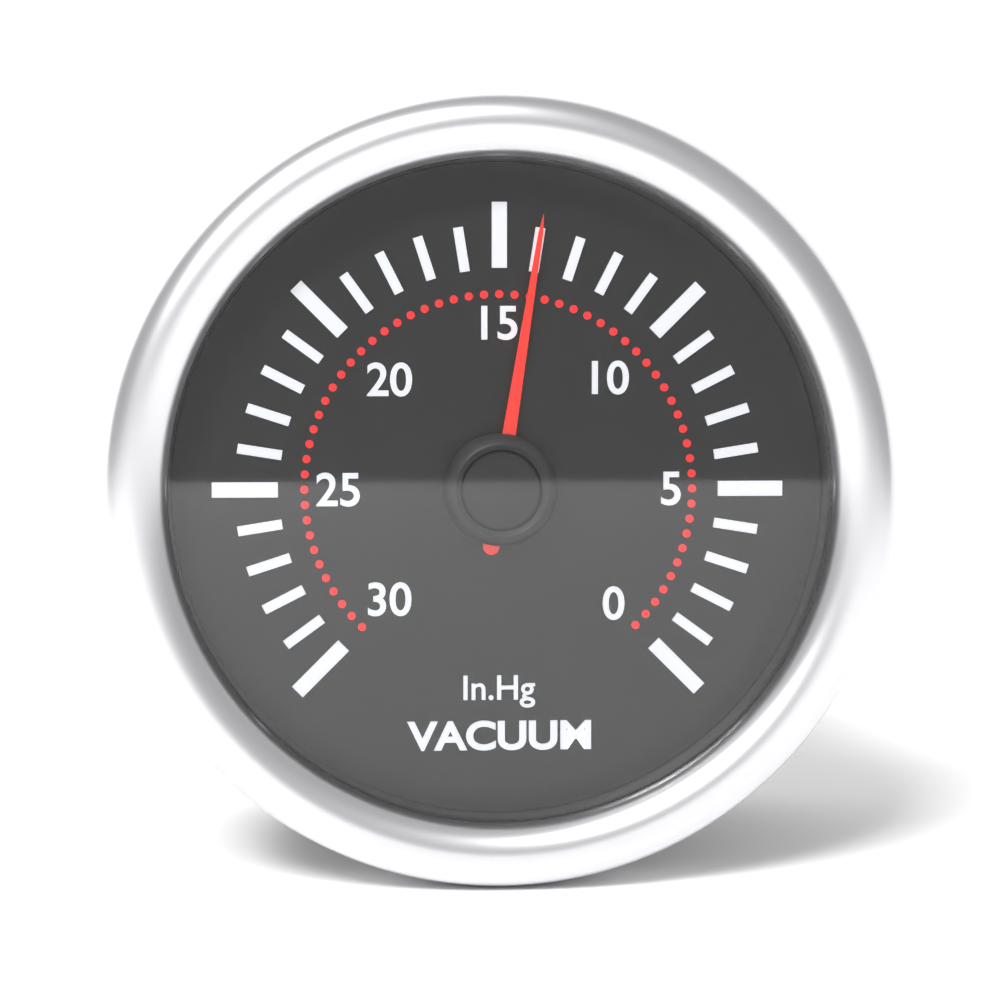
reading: 14 inHg
